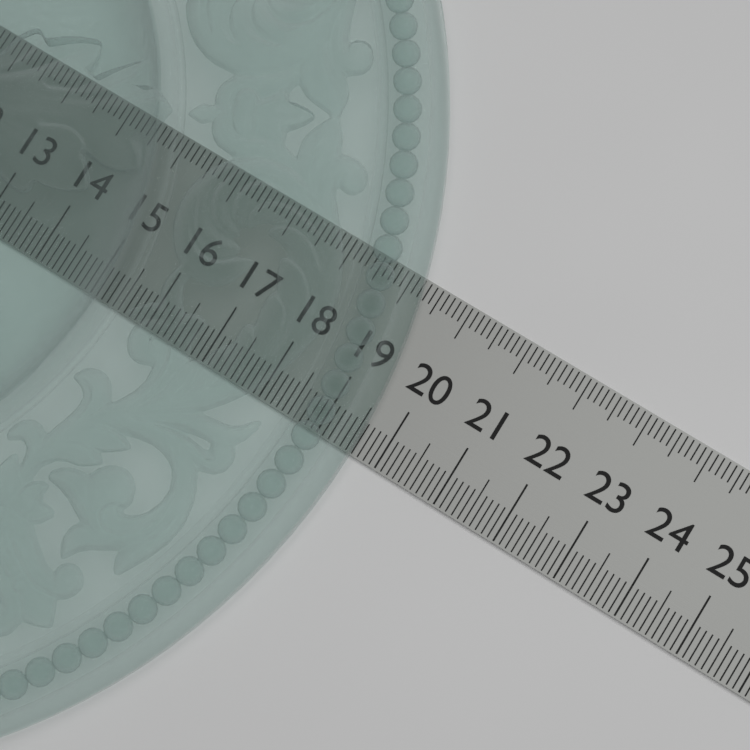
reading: 19.6 (no unit)
